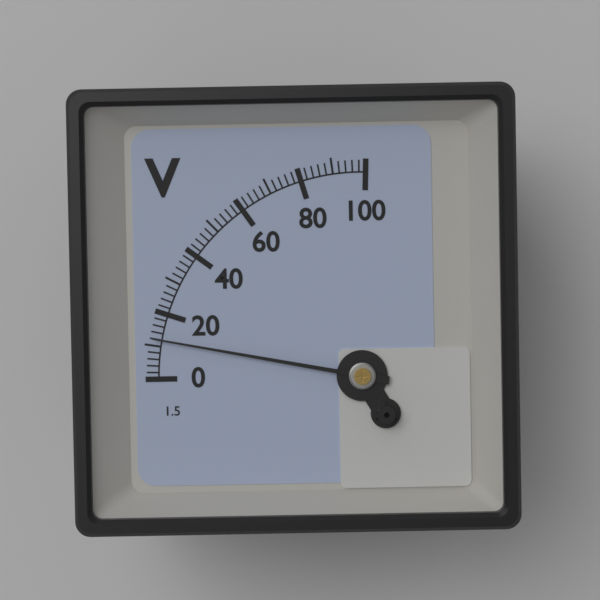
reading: 12 V
